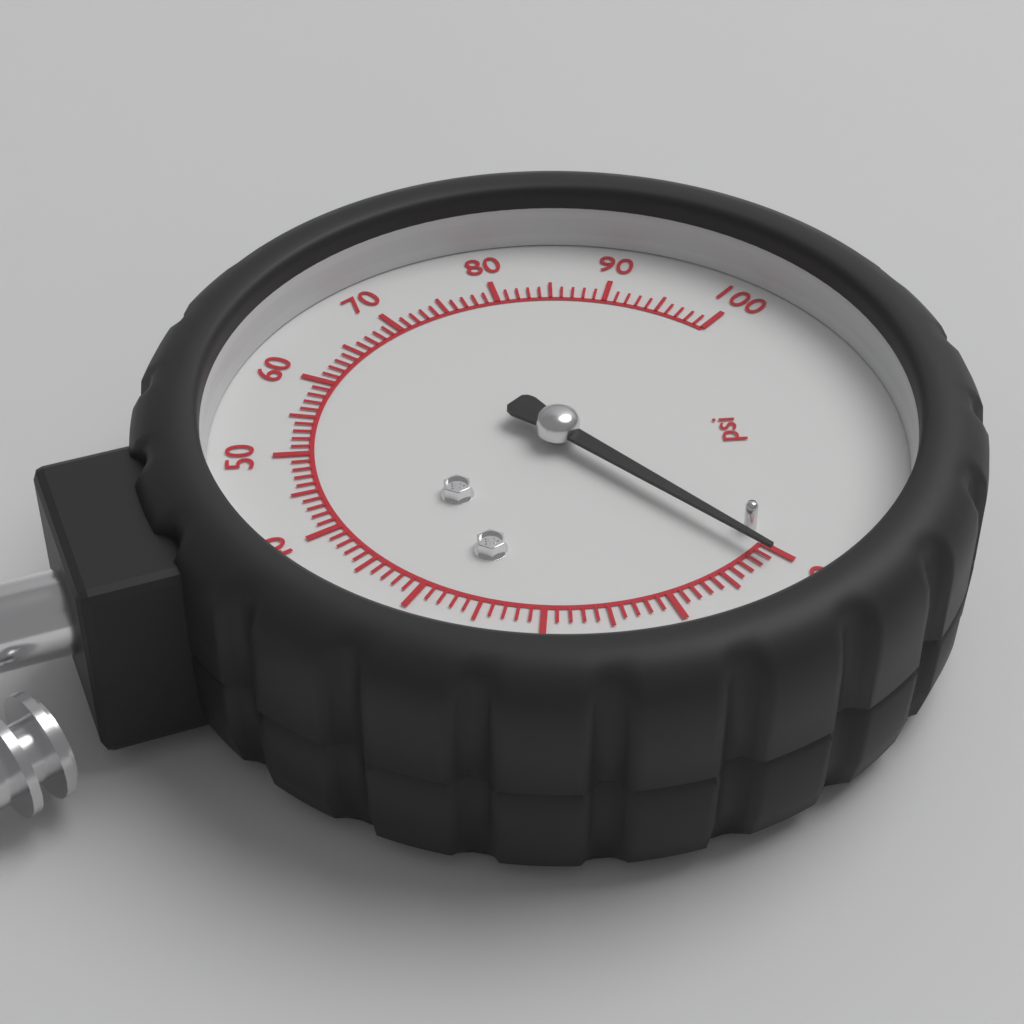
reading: 1 psi
